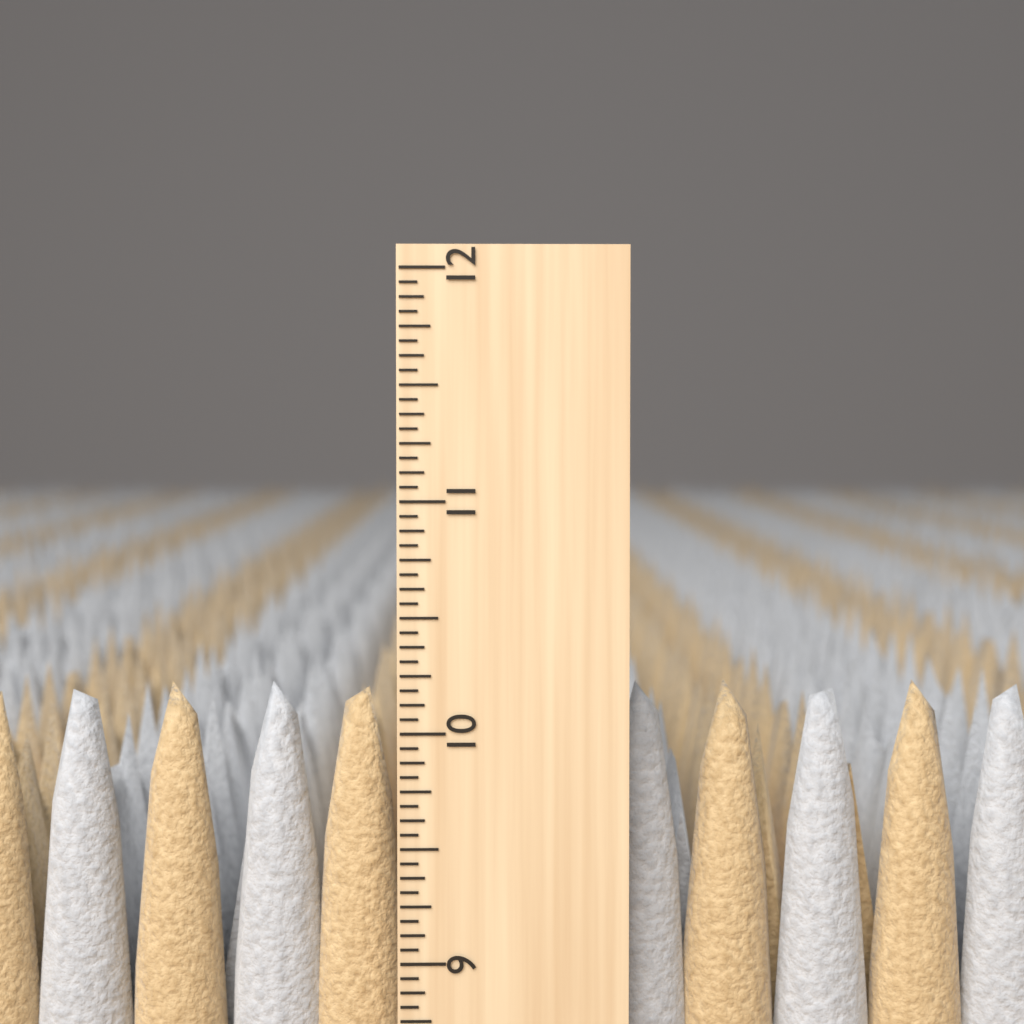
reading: 10.1875 inch
